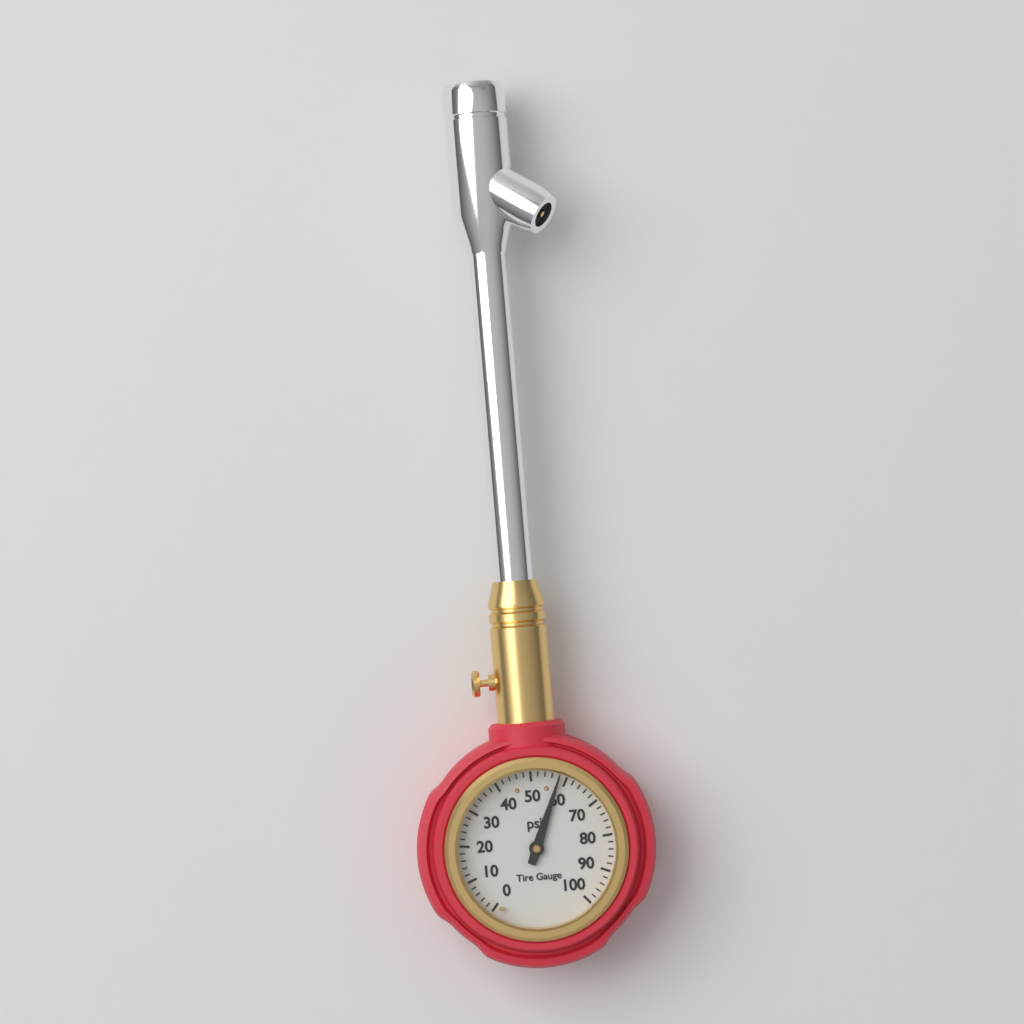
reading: 58 psi
